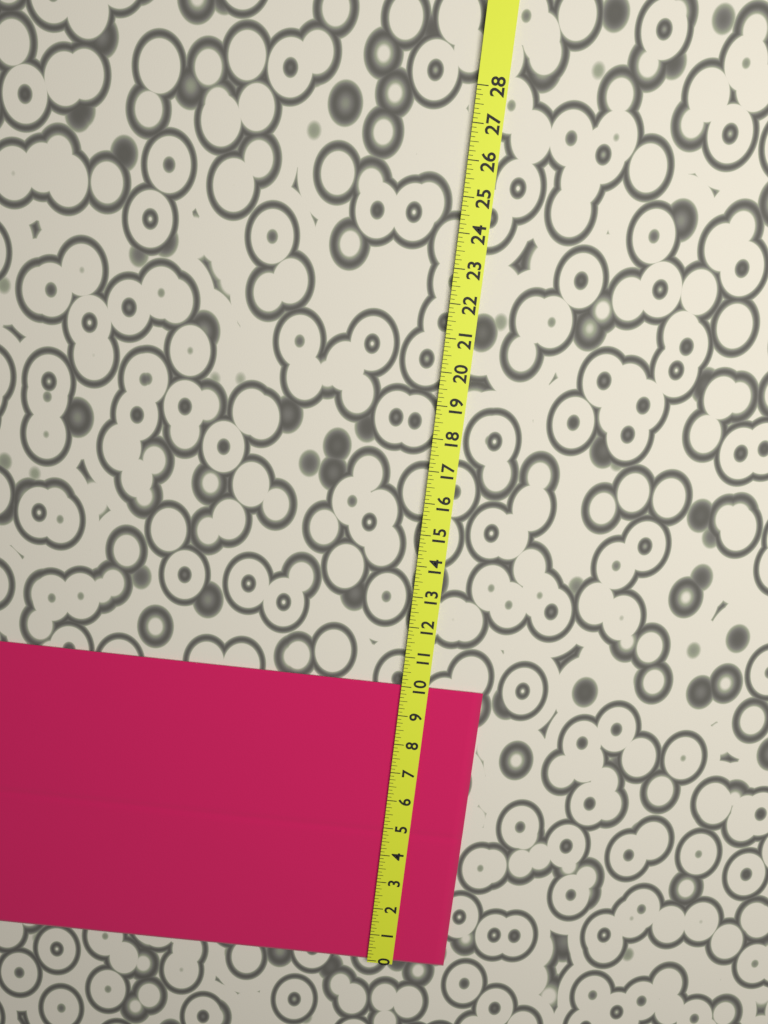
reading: 10.000 (no unit)
